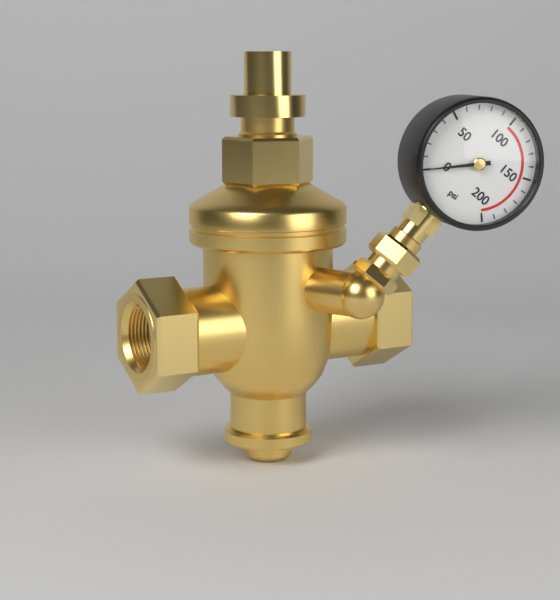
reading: 0 psi
